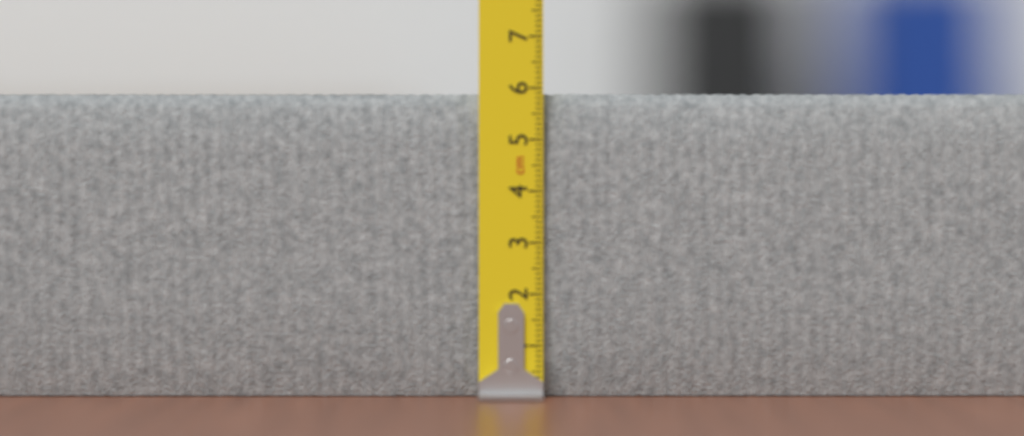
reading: 5.9 cm
